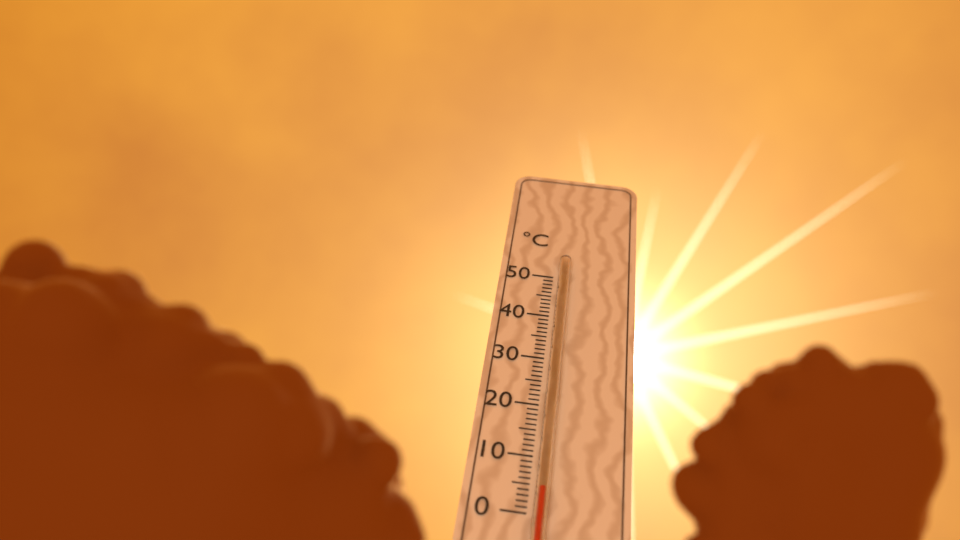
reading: 4 °C
